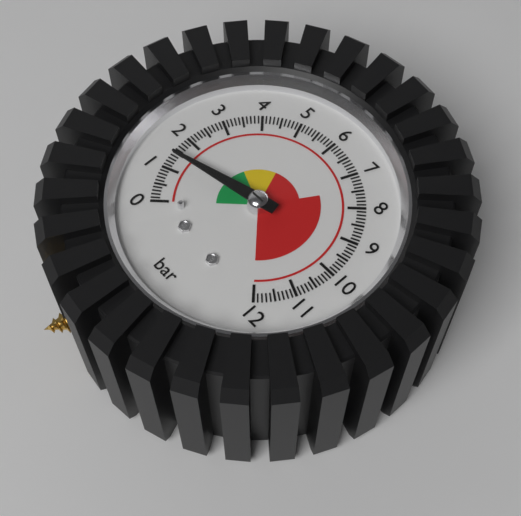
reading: 1.4 bar
